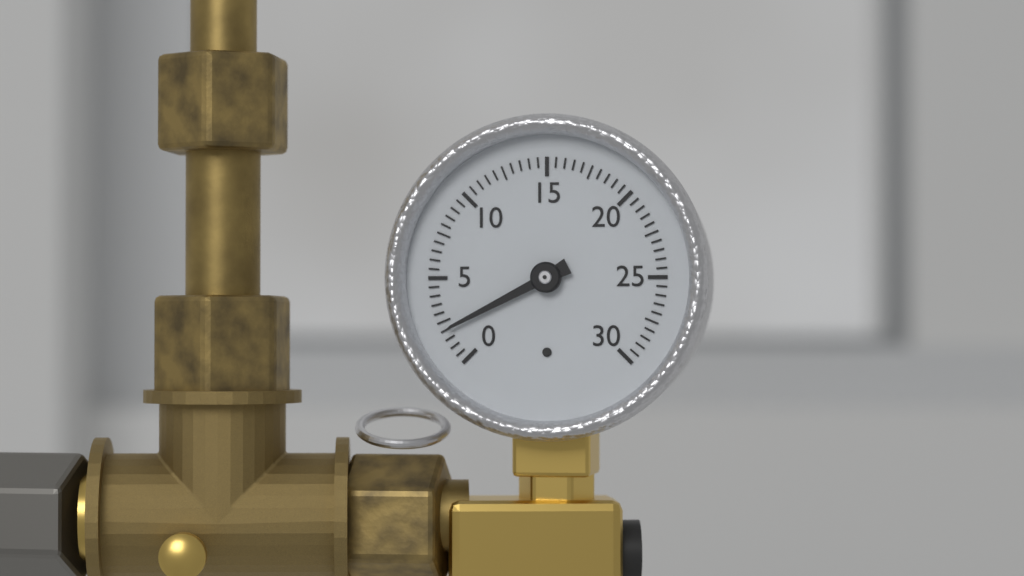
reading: 2.0 (no unit)
